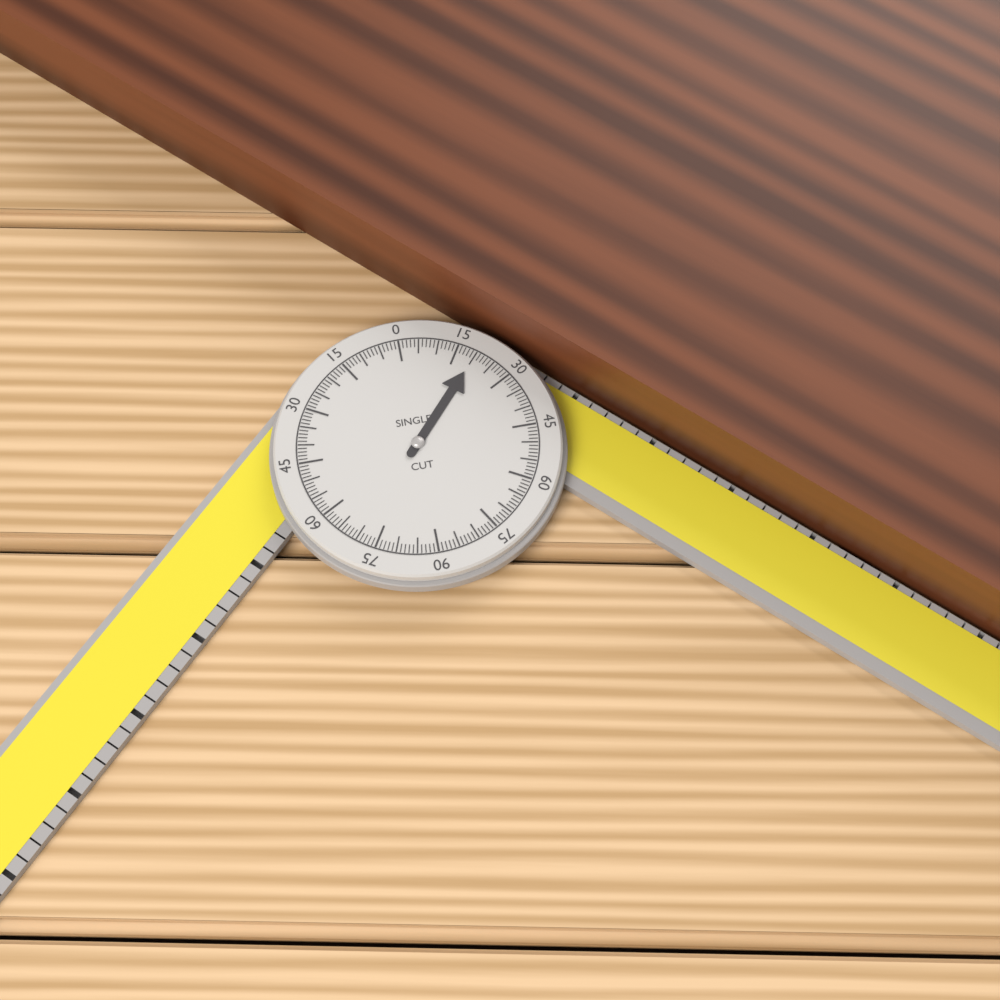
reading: 20 °
